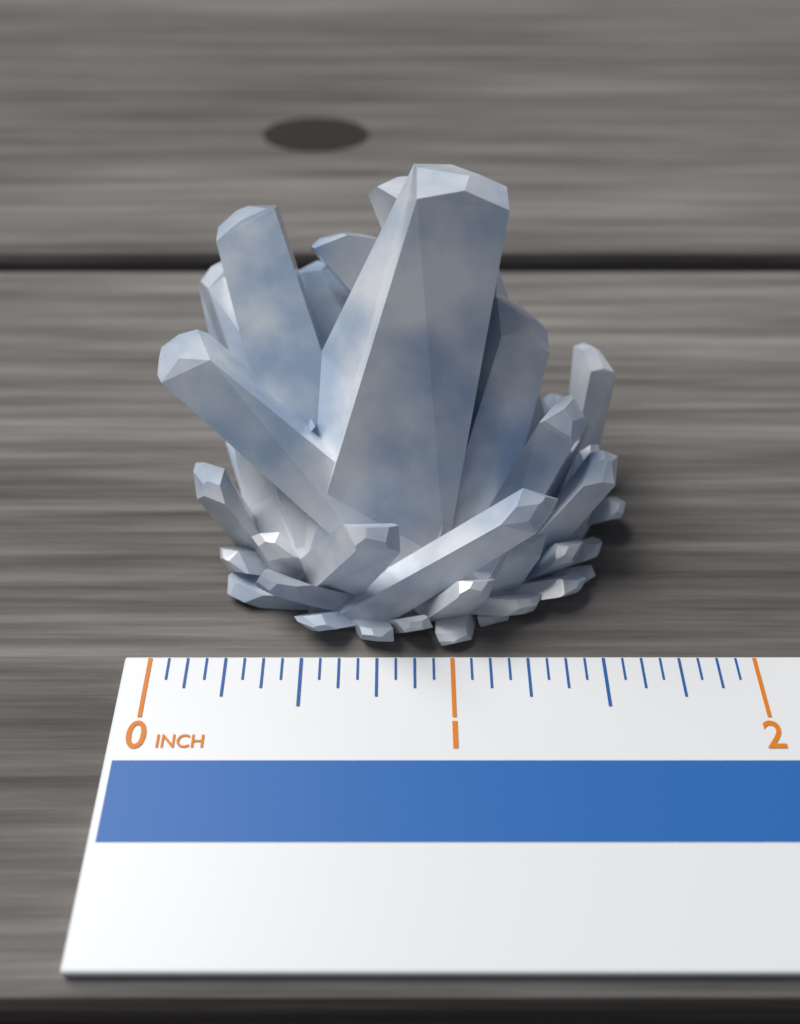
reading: 1.6500 in
